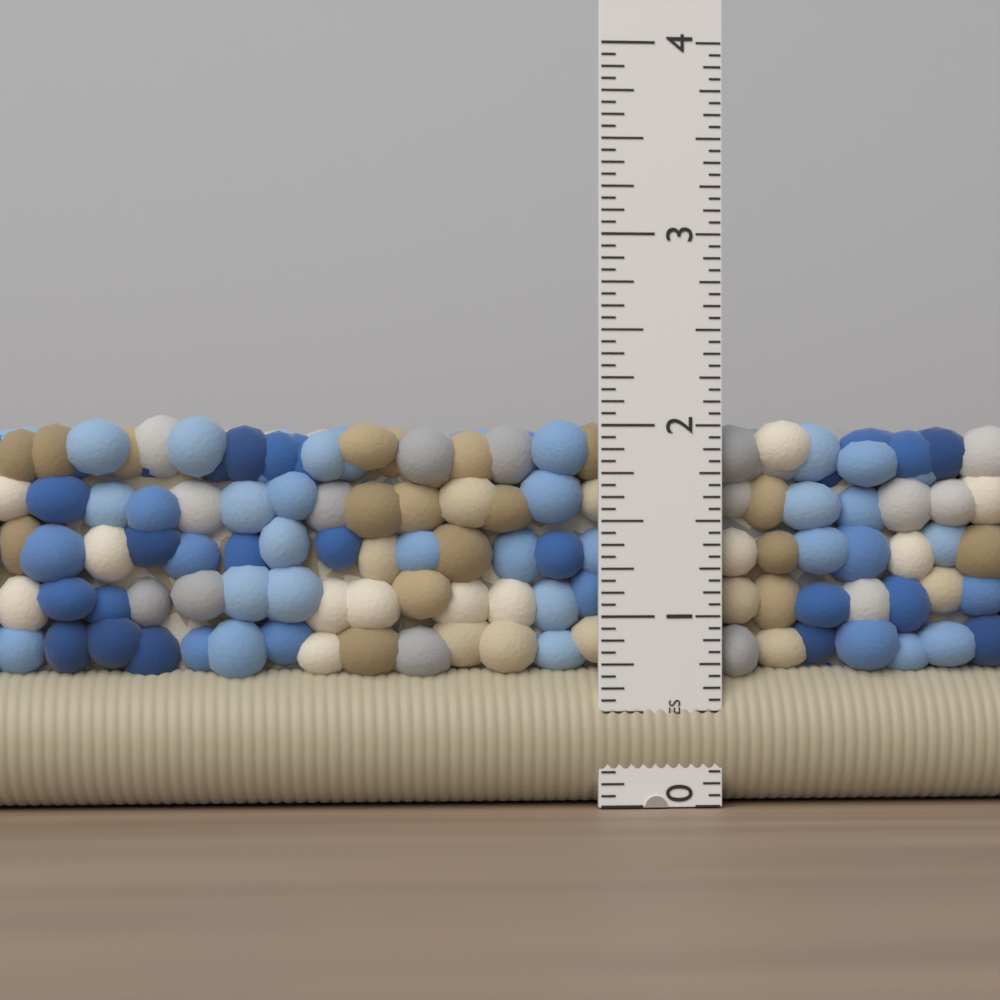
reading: 2.0625 in
